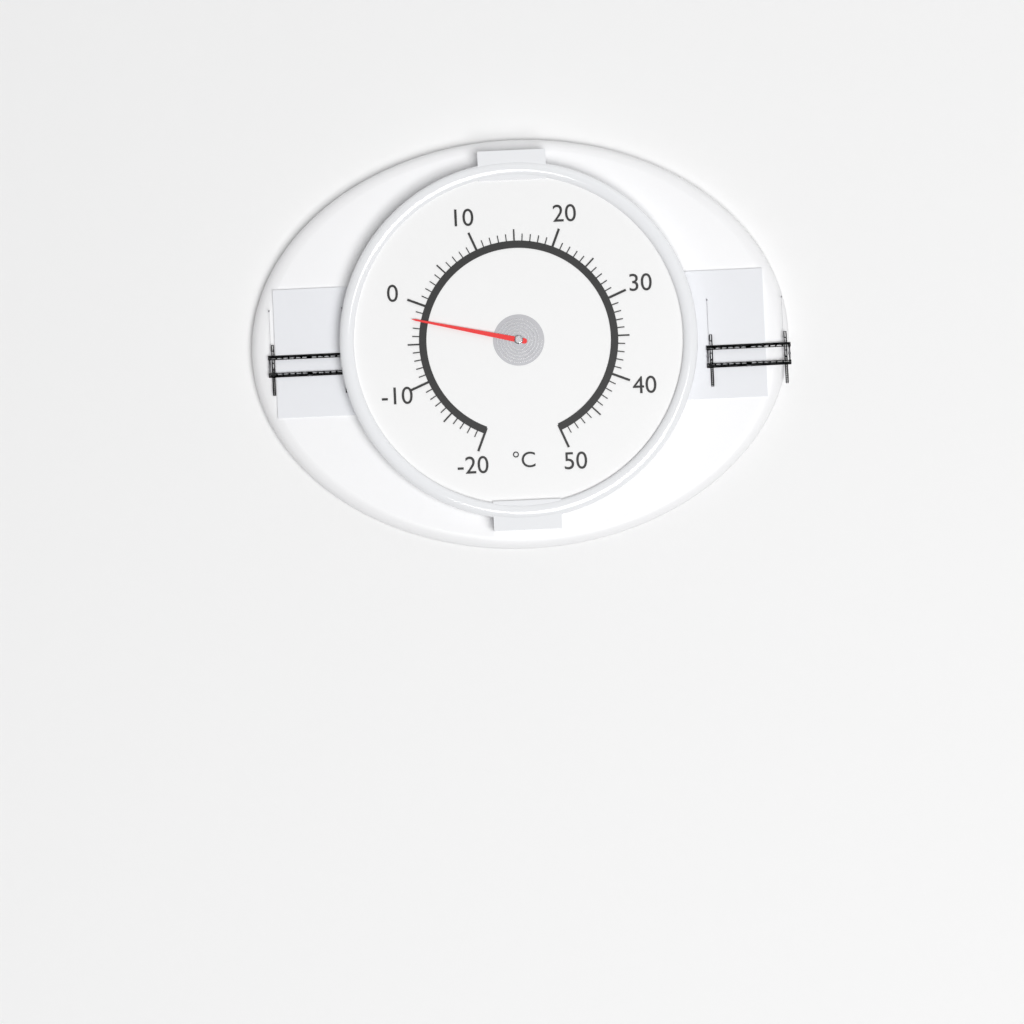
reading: -2 °C
